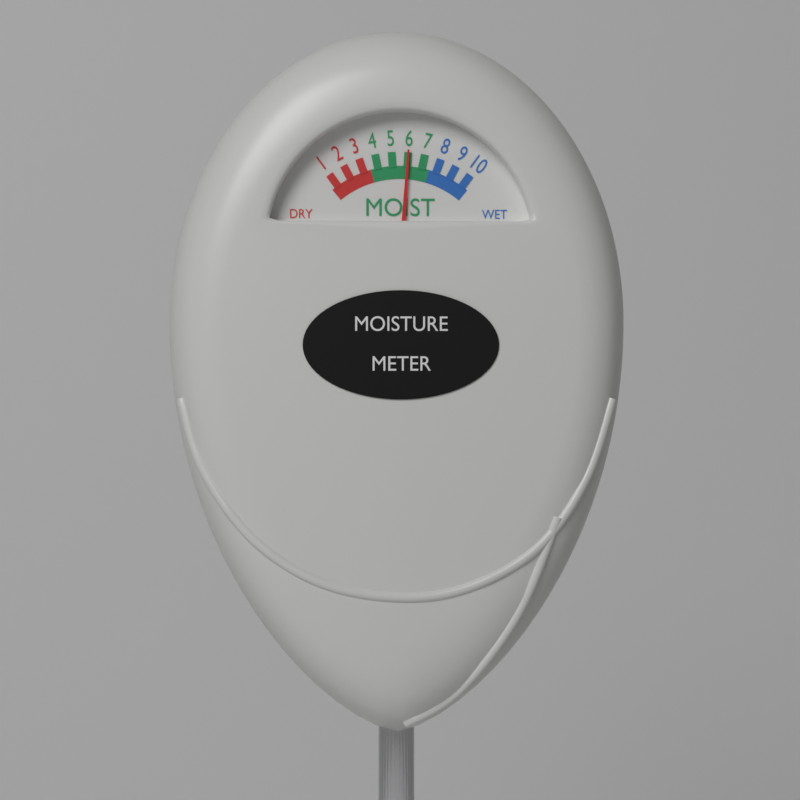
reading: 6 (no unit)
